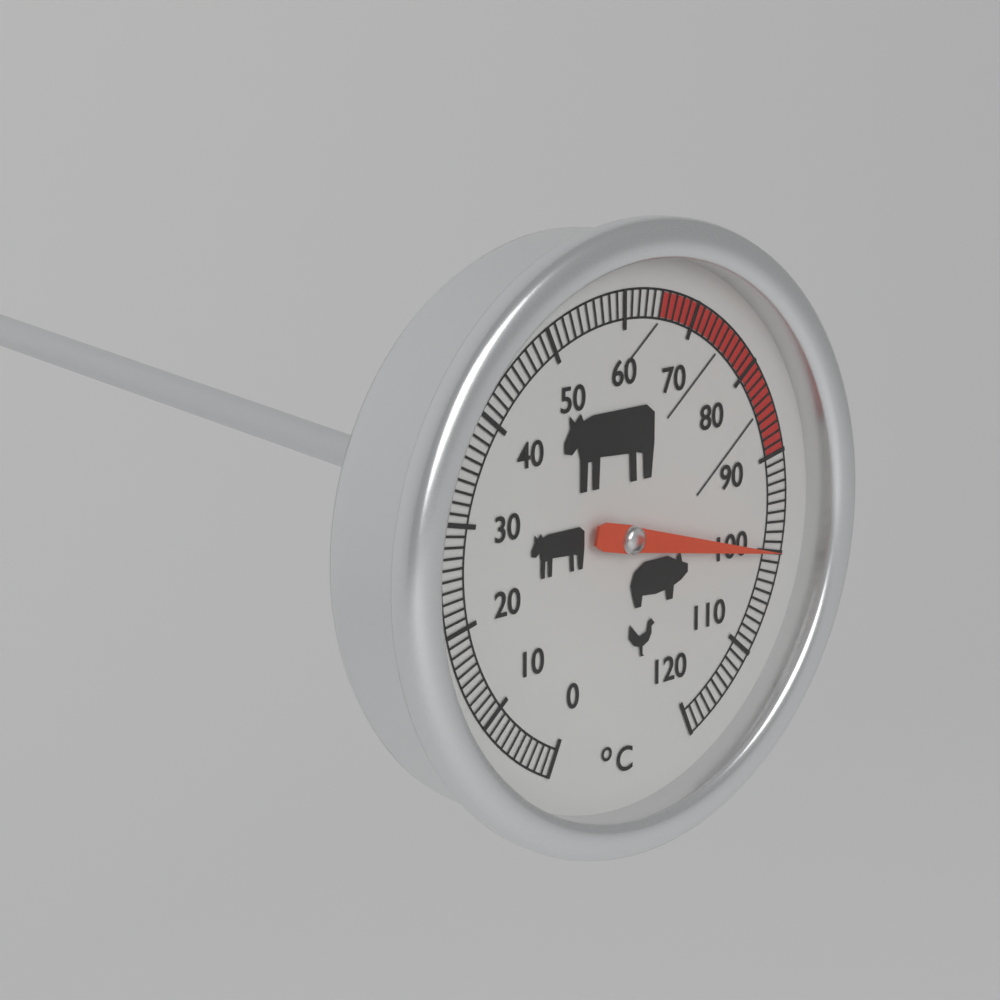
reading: 100 °C
